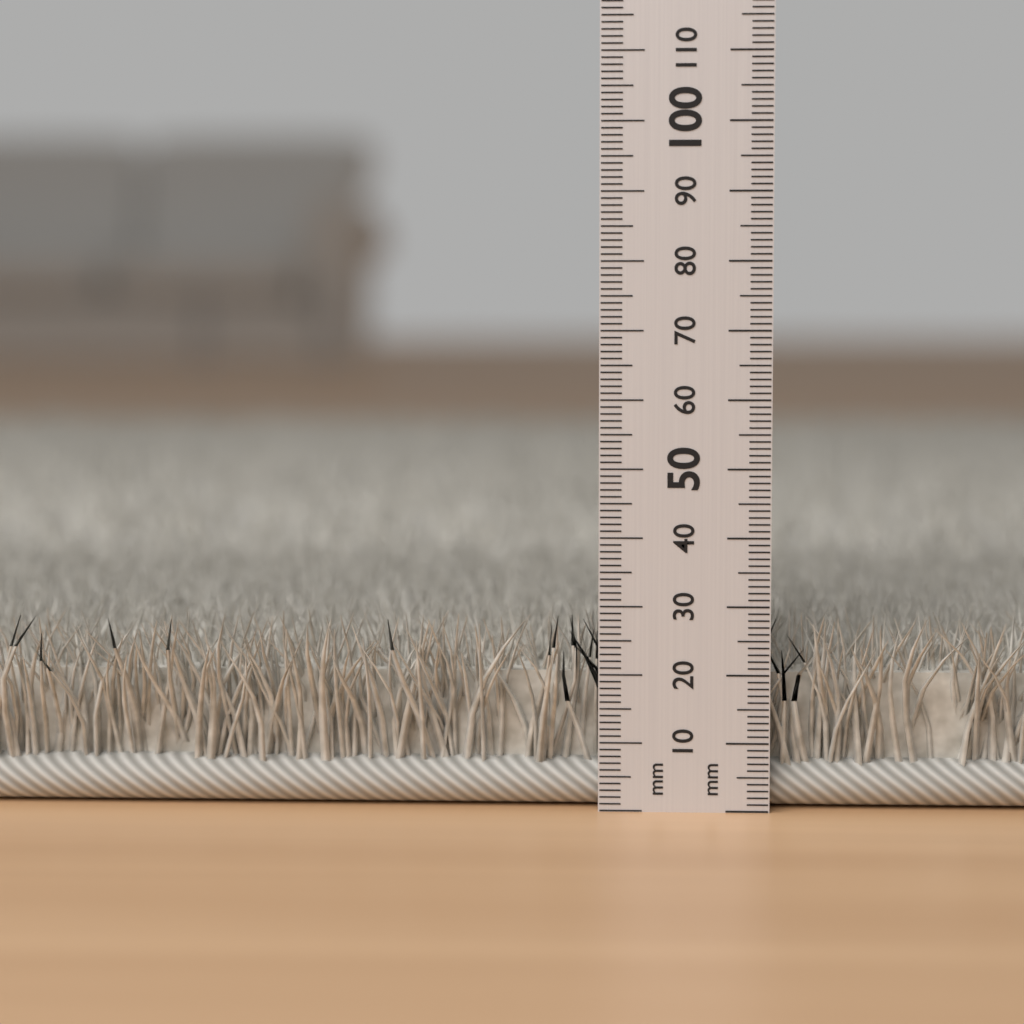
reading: 29 mm
